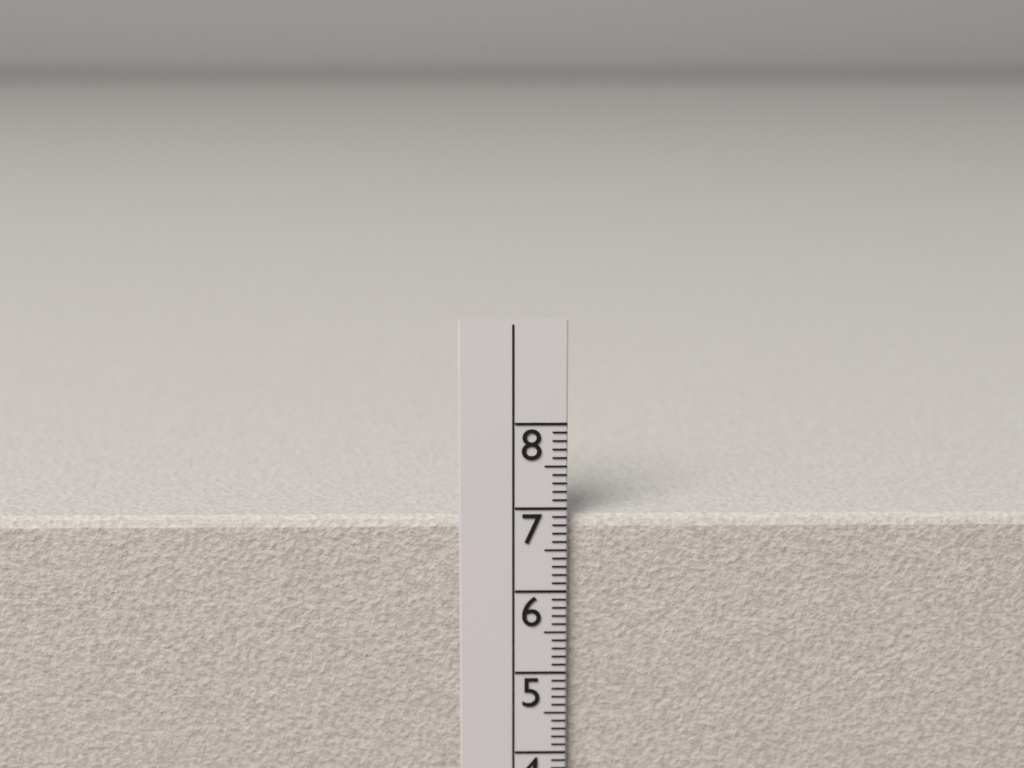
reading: 6.9 cm
